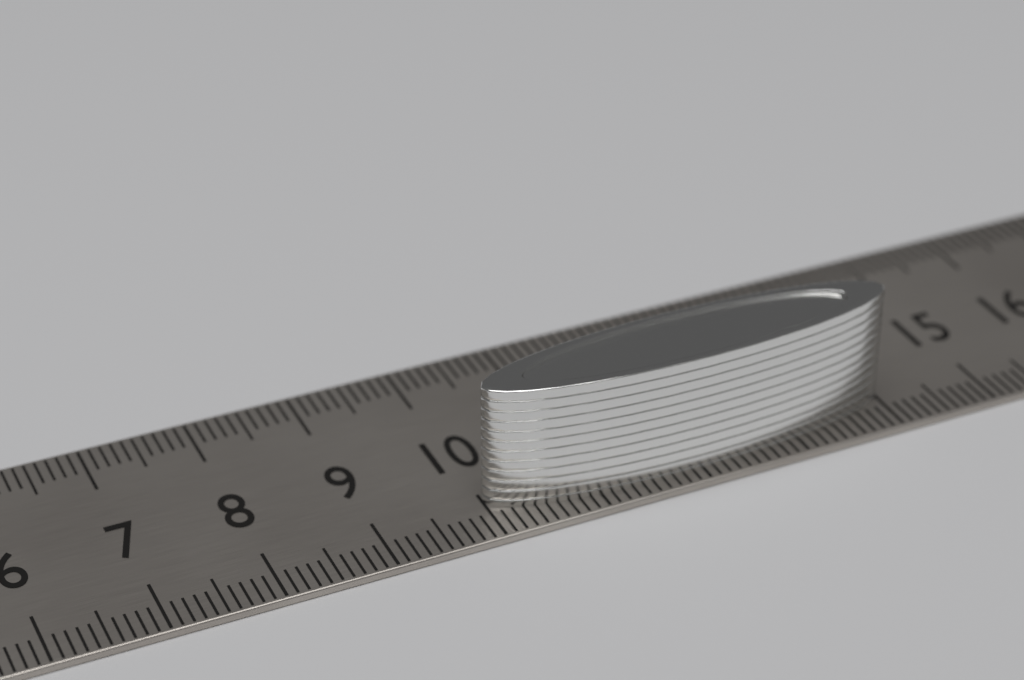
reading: 14.0 cm
